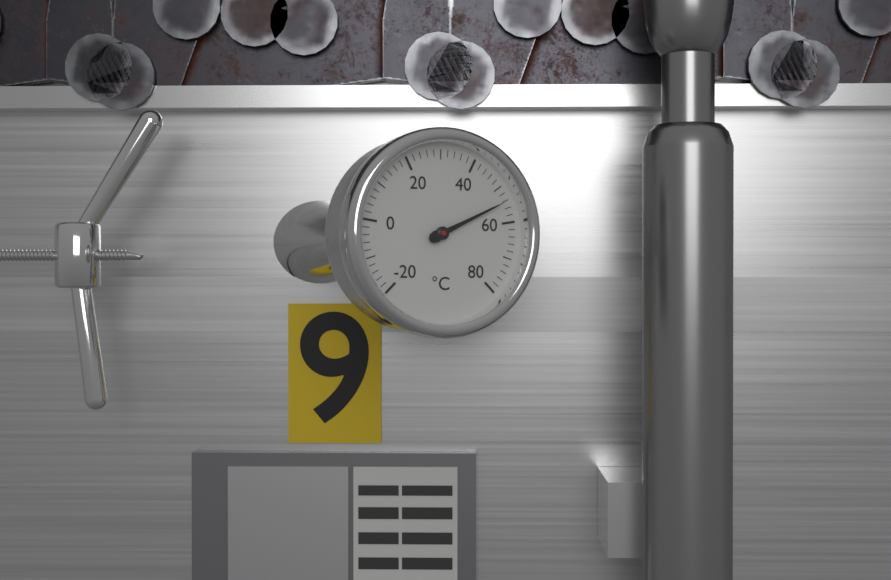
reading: 54 °C
